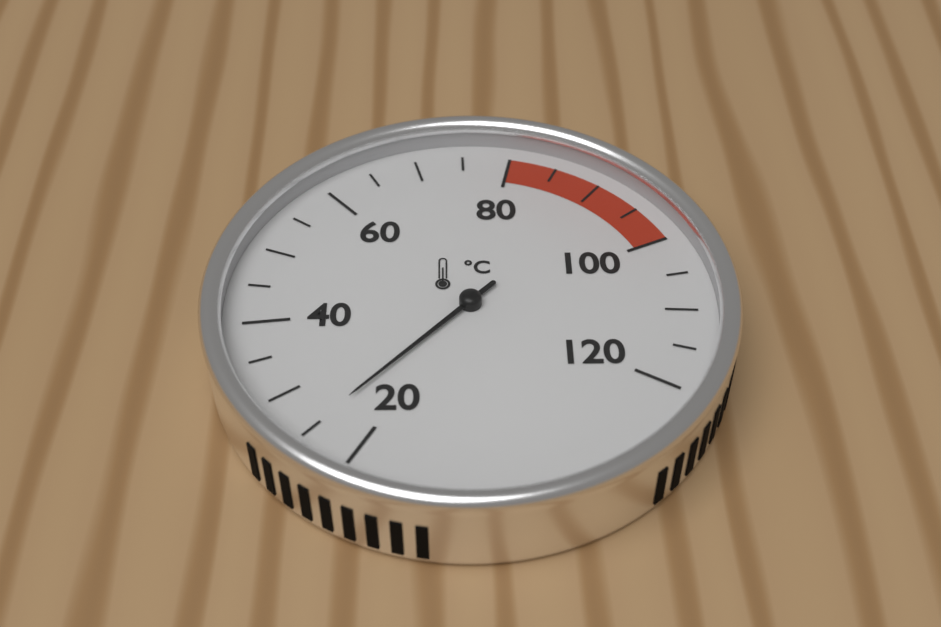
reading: 25 °C
